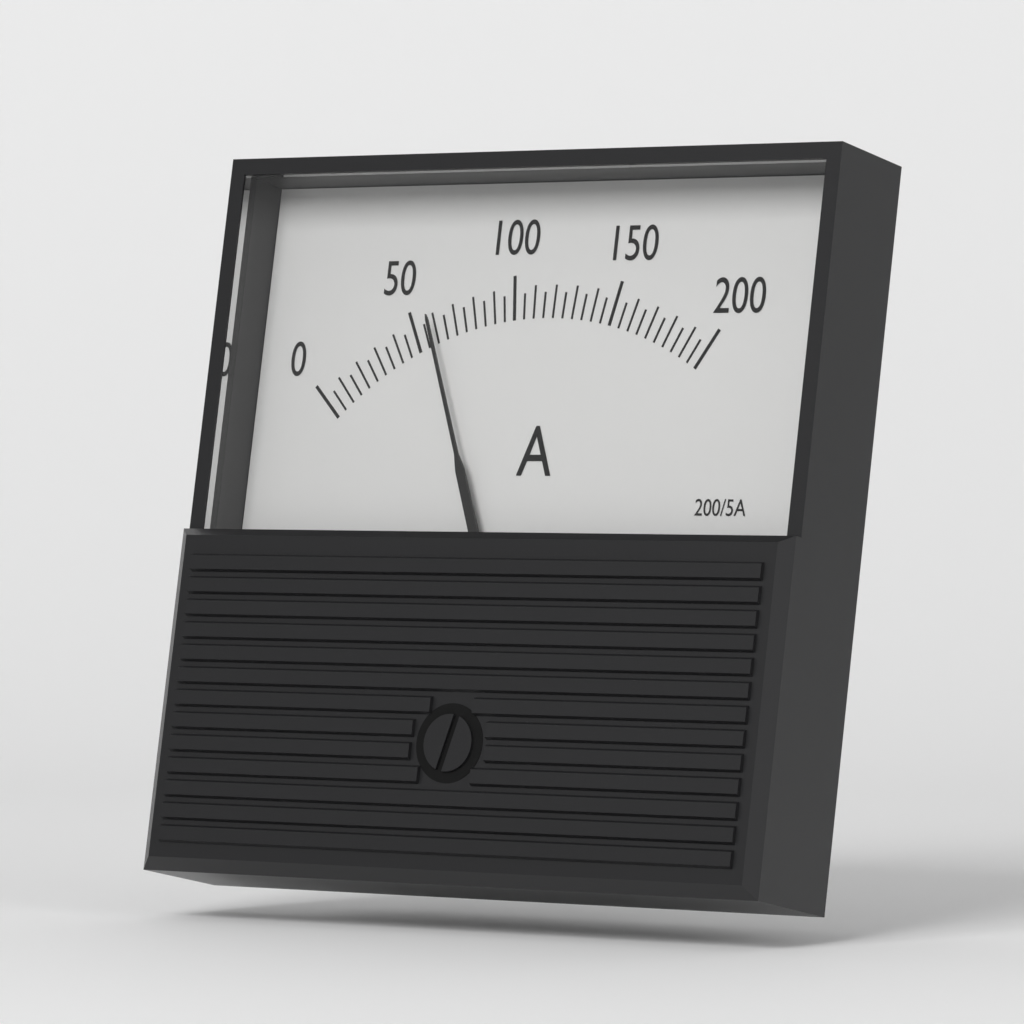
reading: 60 A
